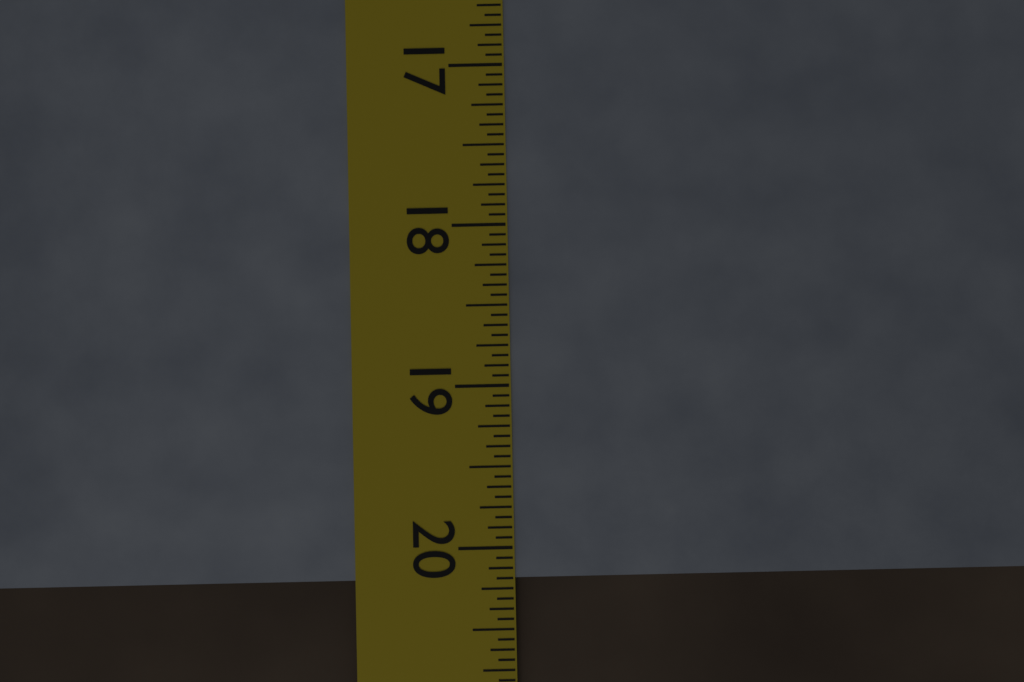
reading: 20.1875 in
